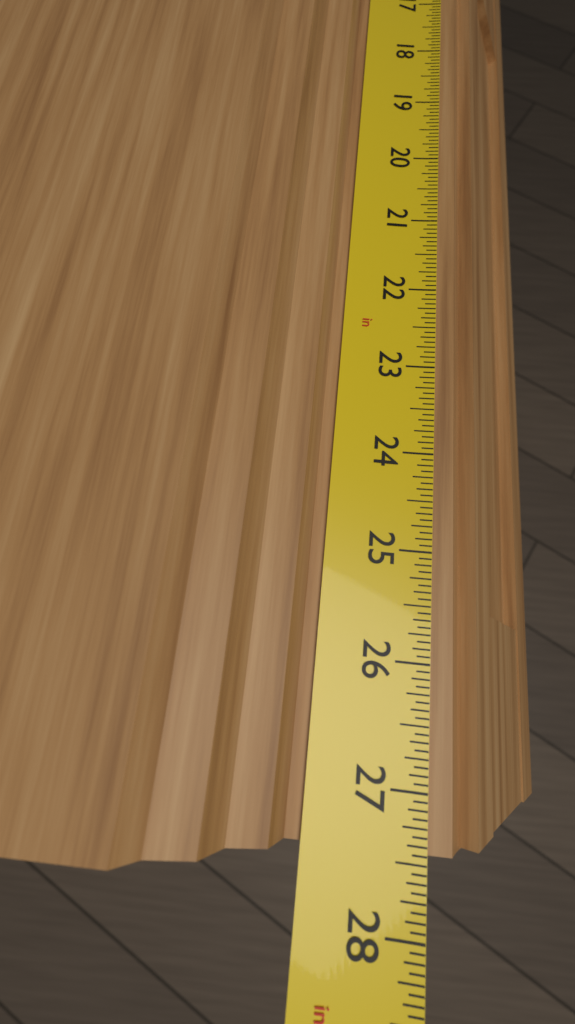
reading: 27.4375 in
